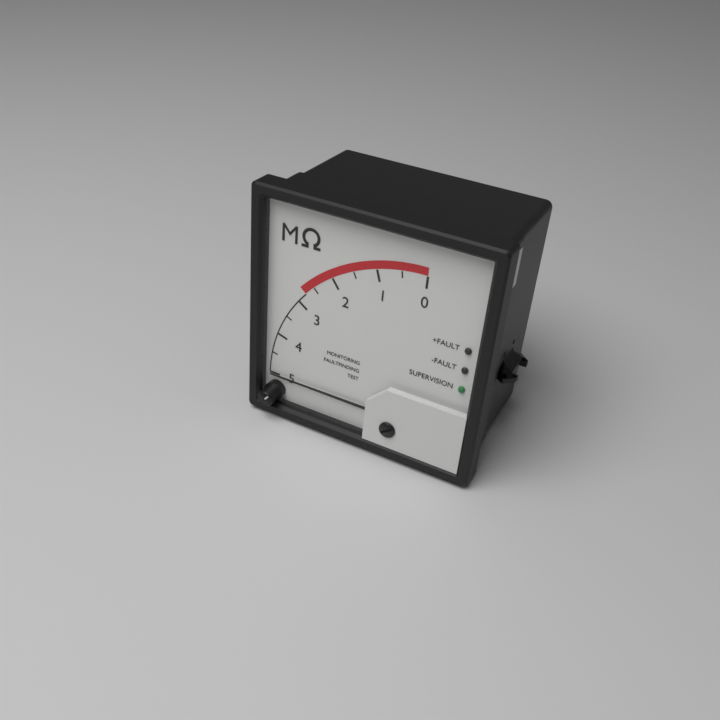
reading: 5.0 MΩ
